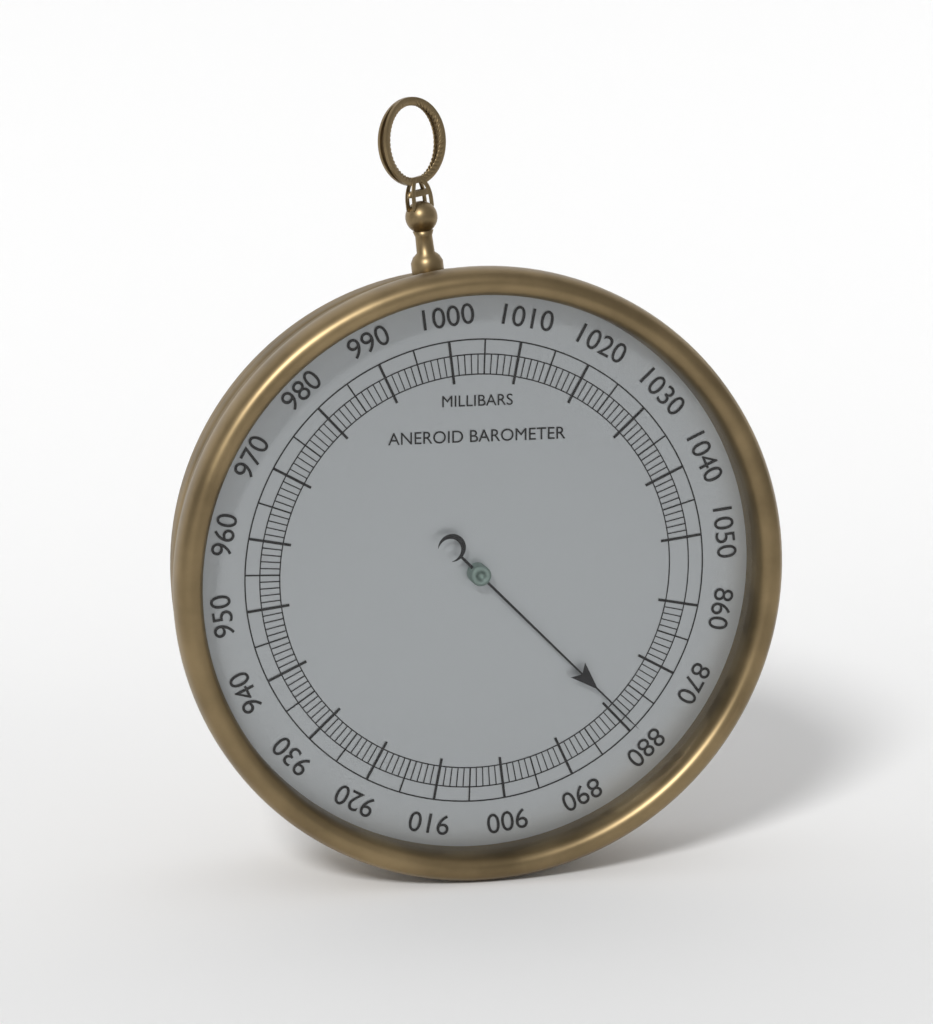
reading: 879 mbar
